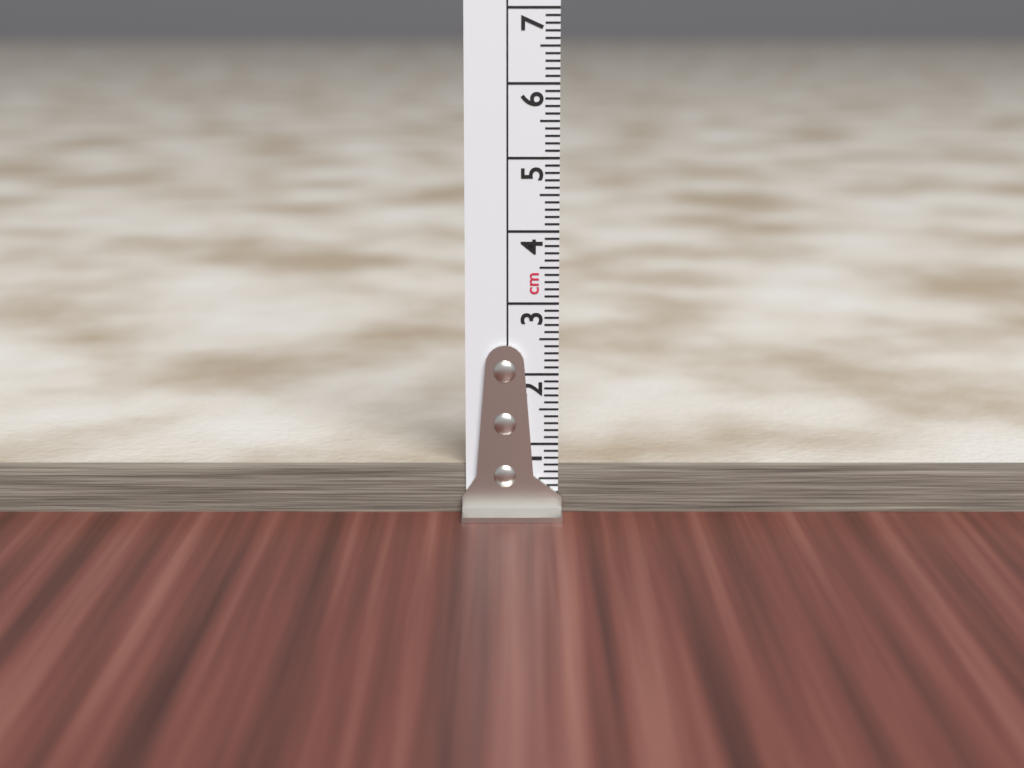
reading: 0.7 cm
